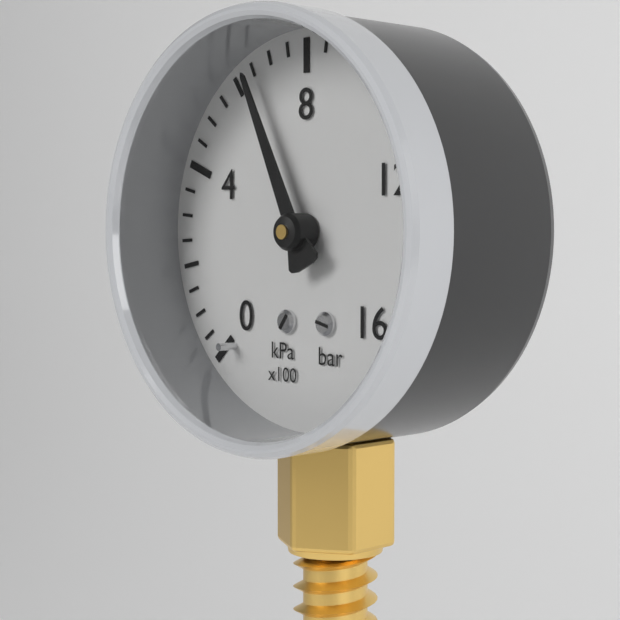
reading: 650 kPa
